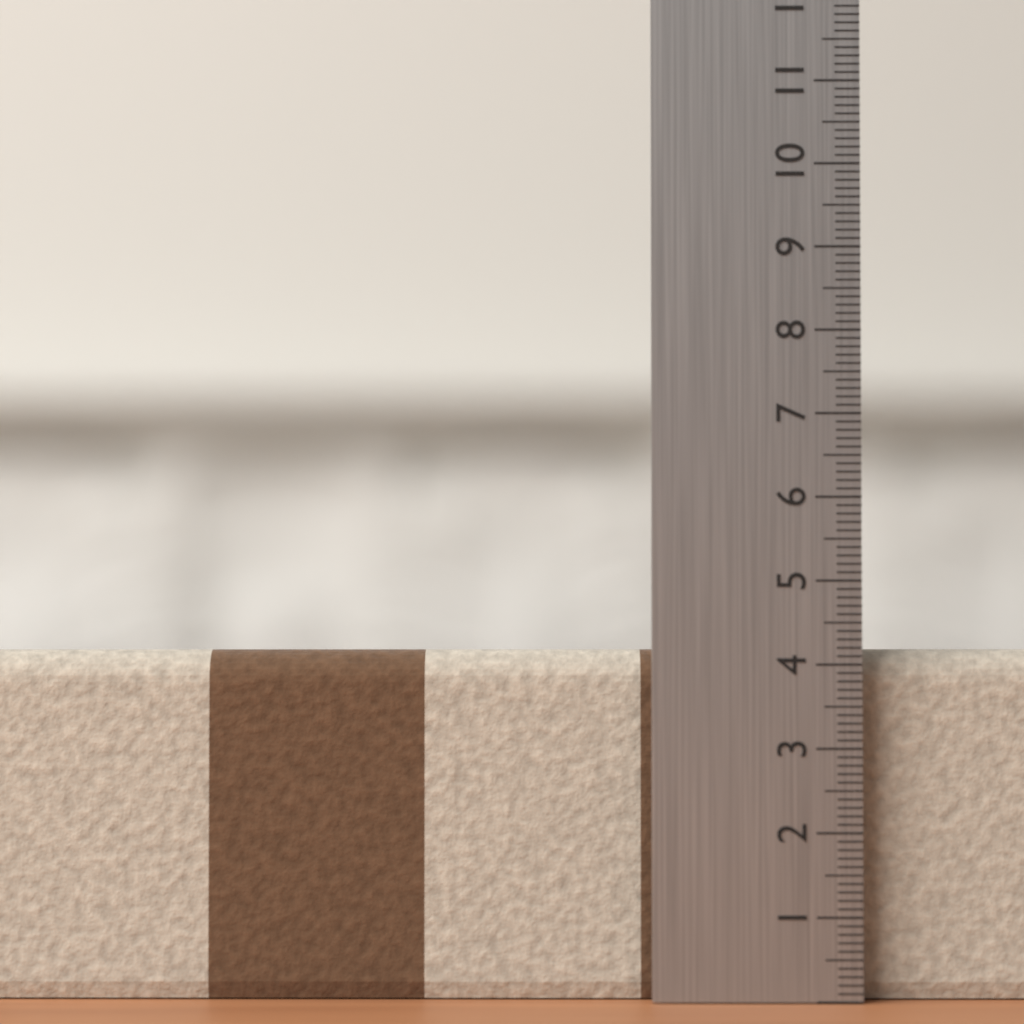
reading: 4.2 (no unit)
